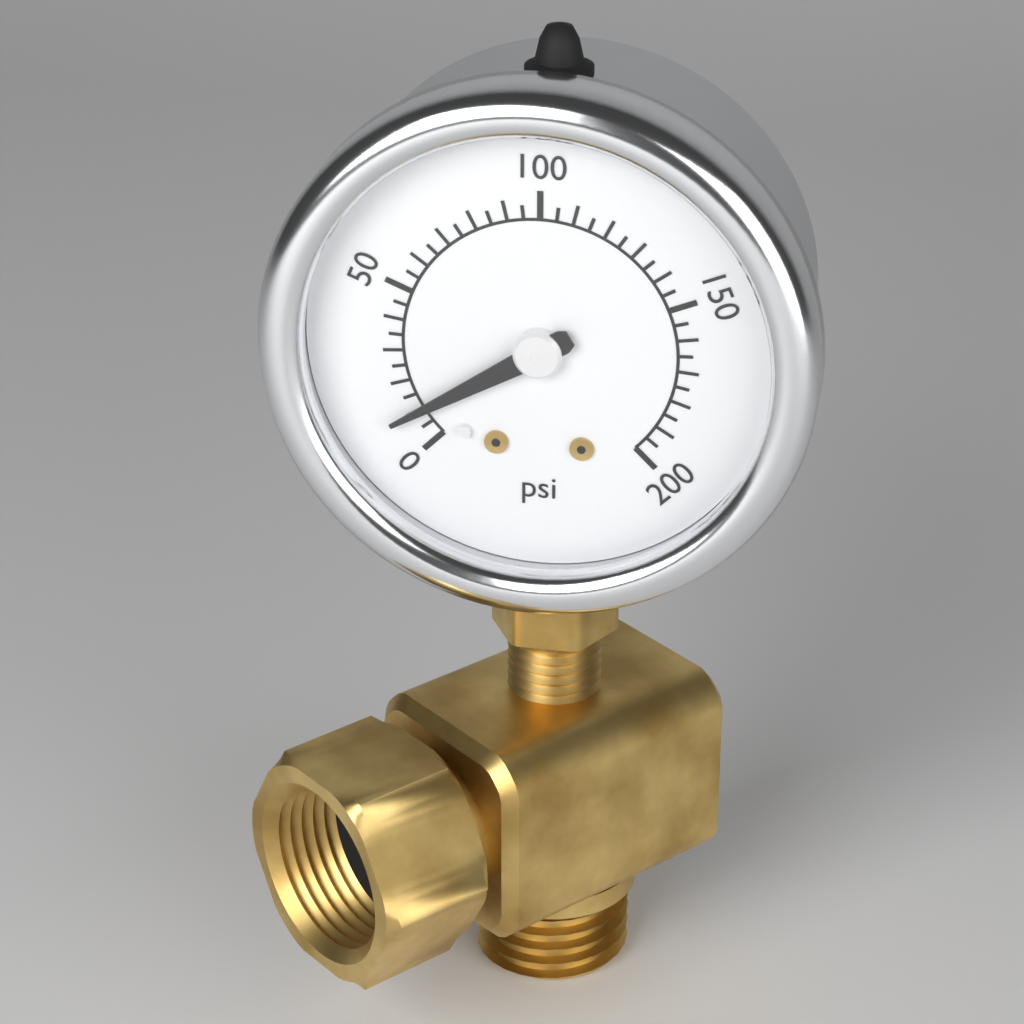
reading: 10 psi
